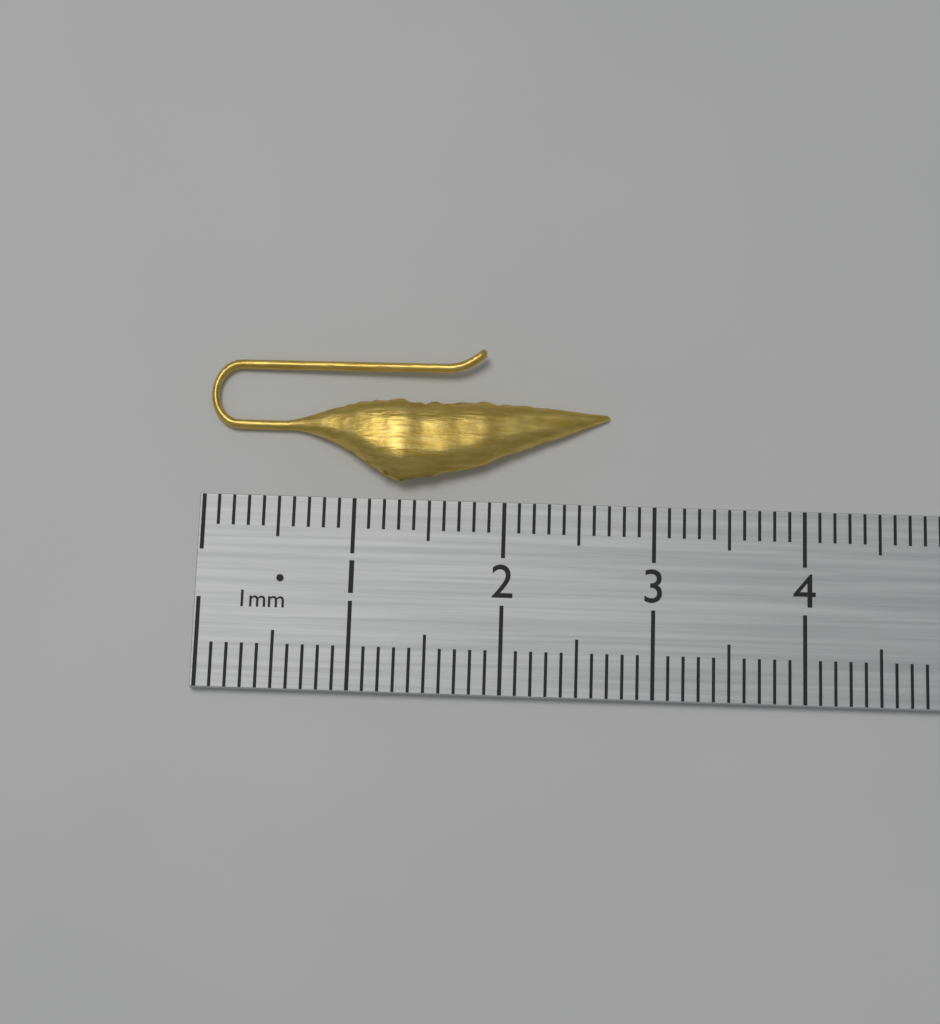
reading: 2.7 cm
